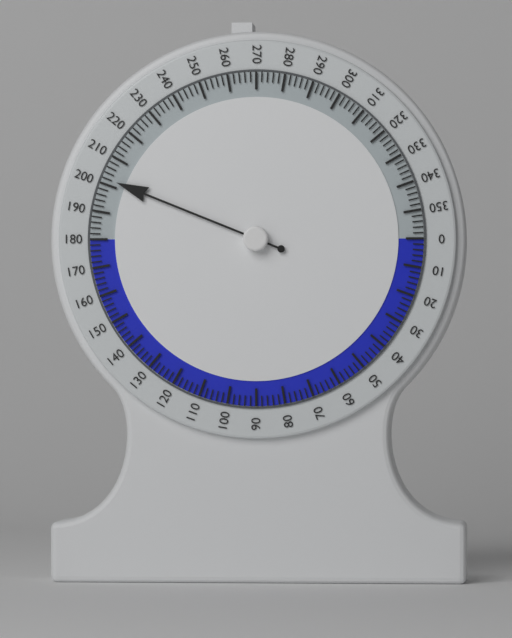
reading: 202 (no unit)
